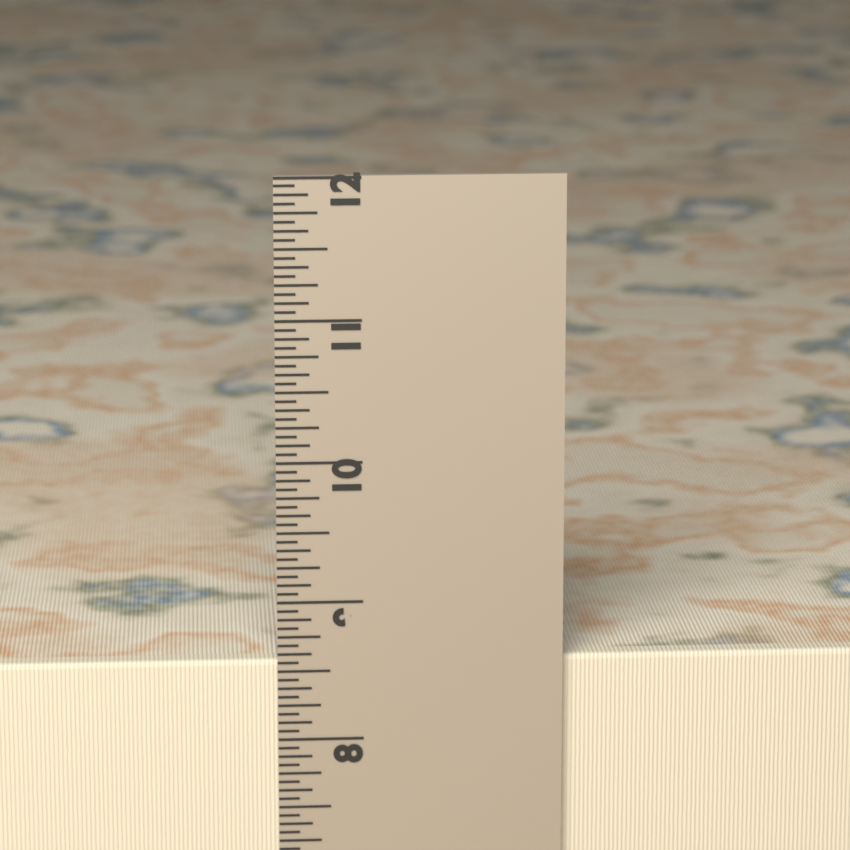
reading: 8.5625 in
